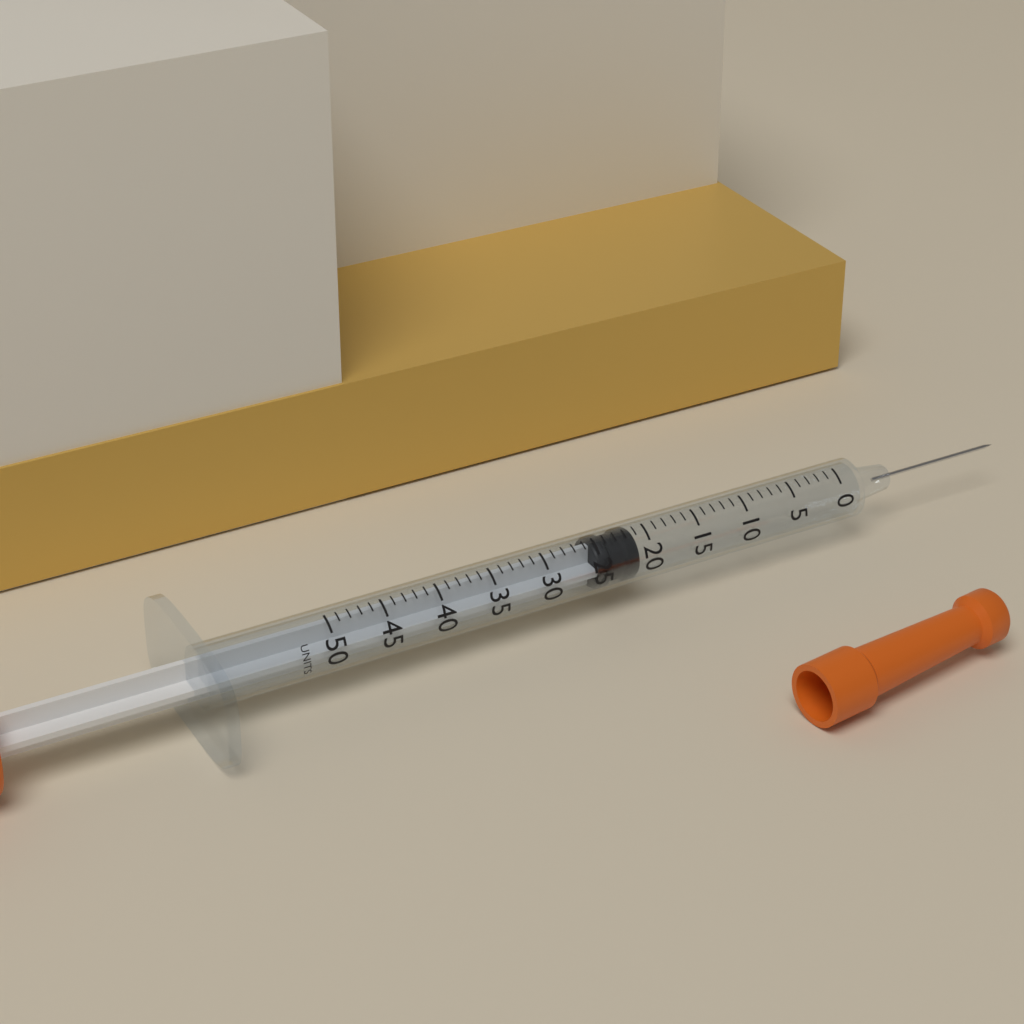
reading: 21 units
